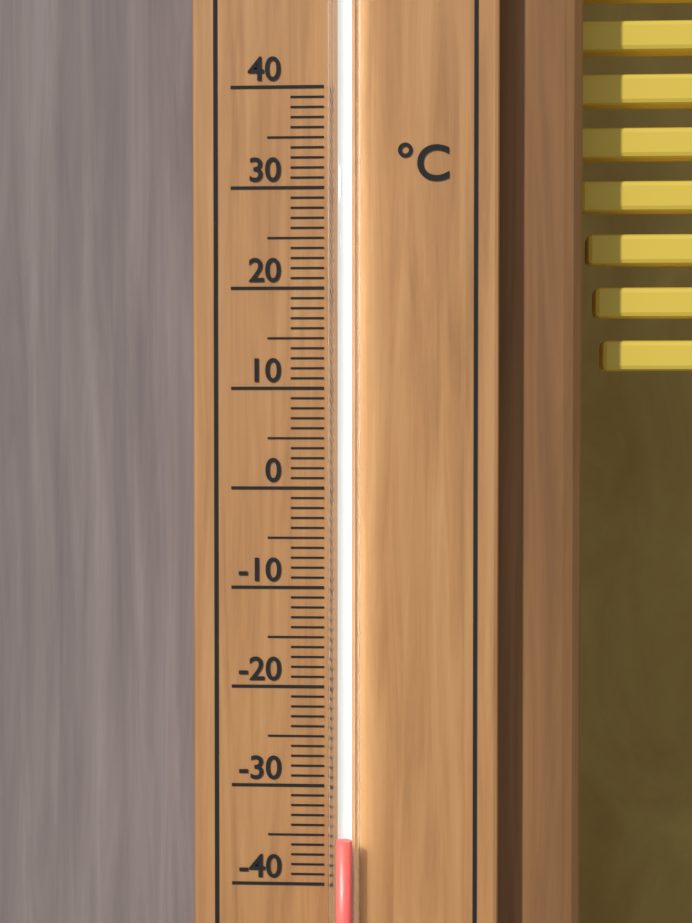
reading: -35 °C
